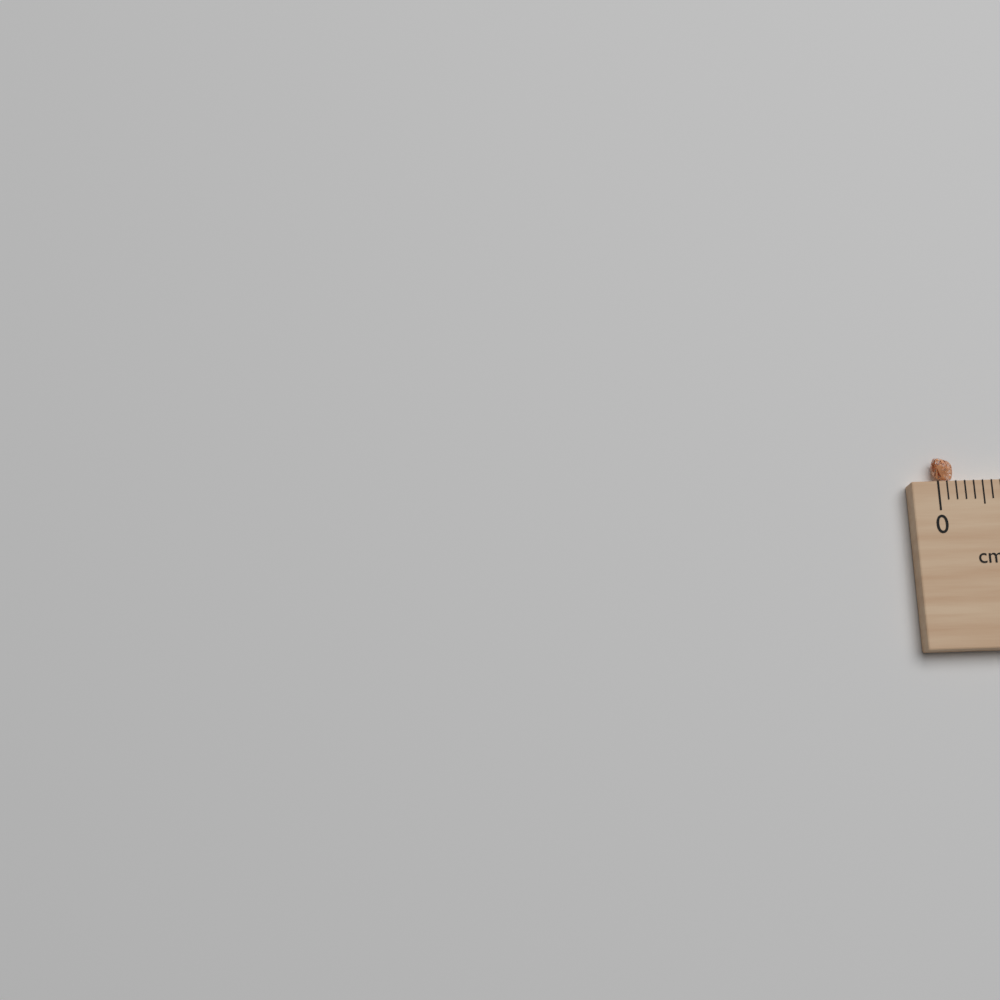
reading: 0.2 cm
